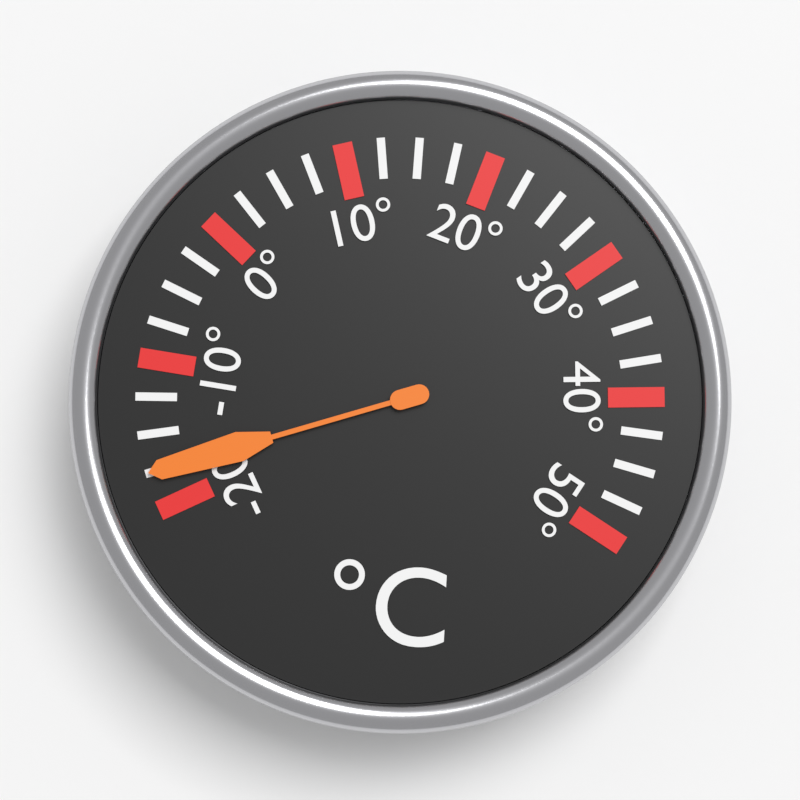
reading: -17.5 °C
